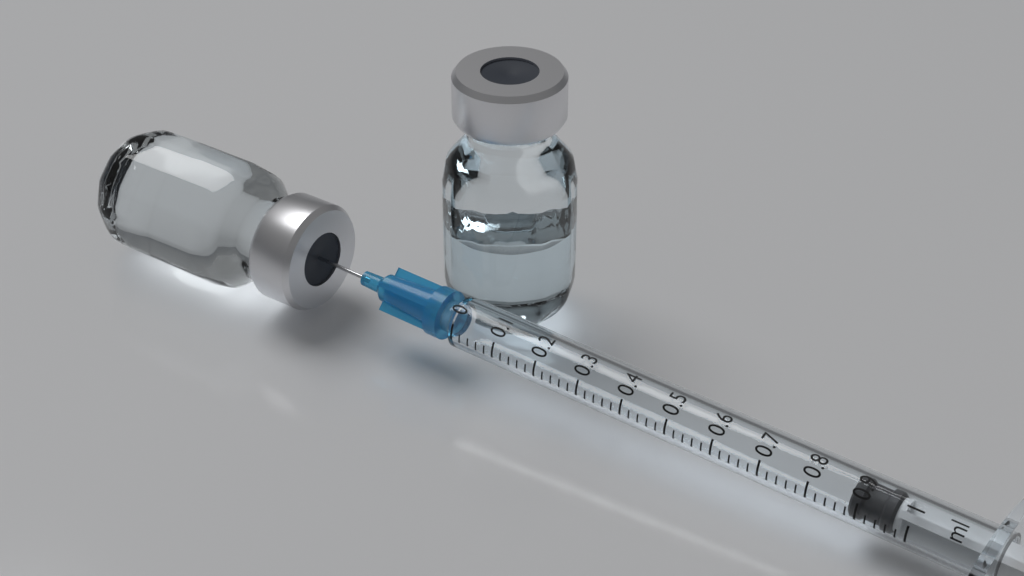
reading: 0.88 ml
